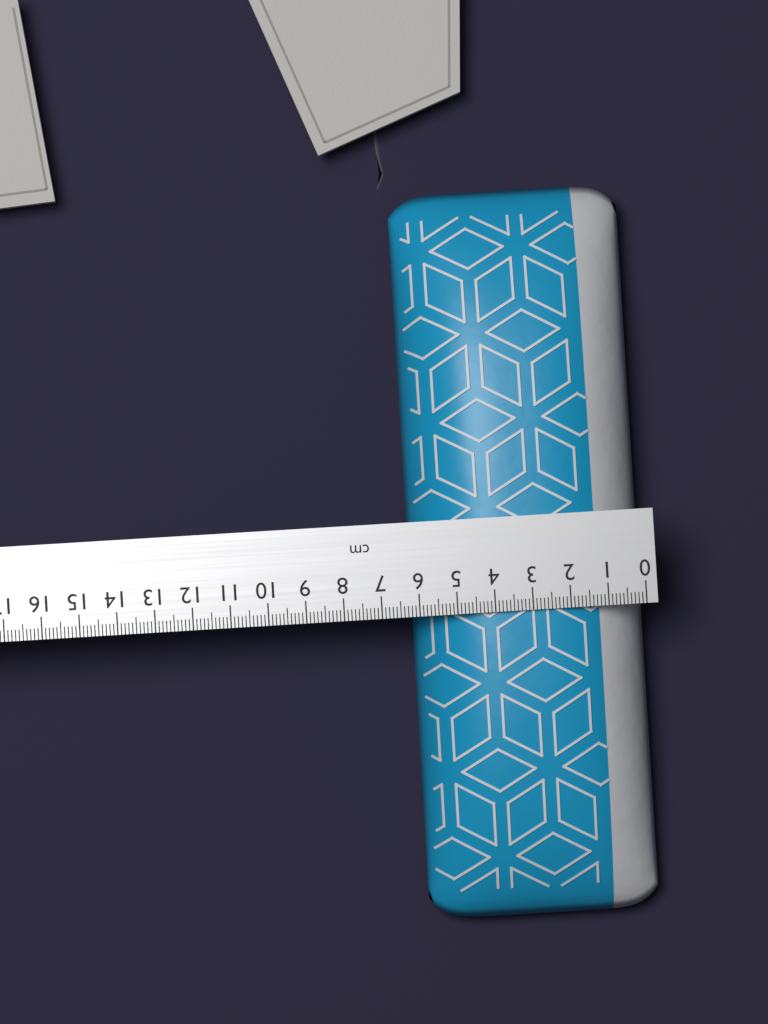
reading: 6.2 cm
